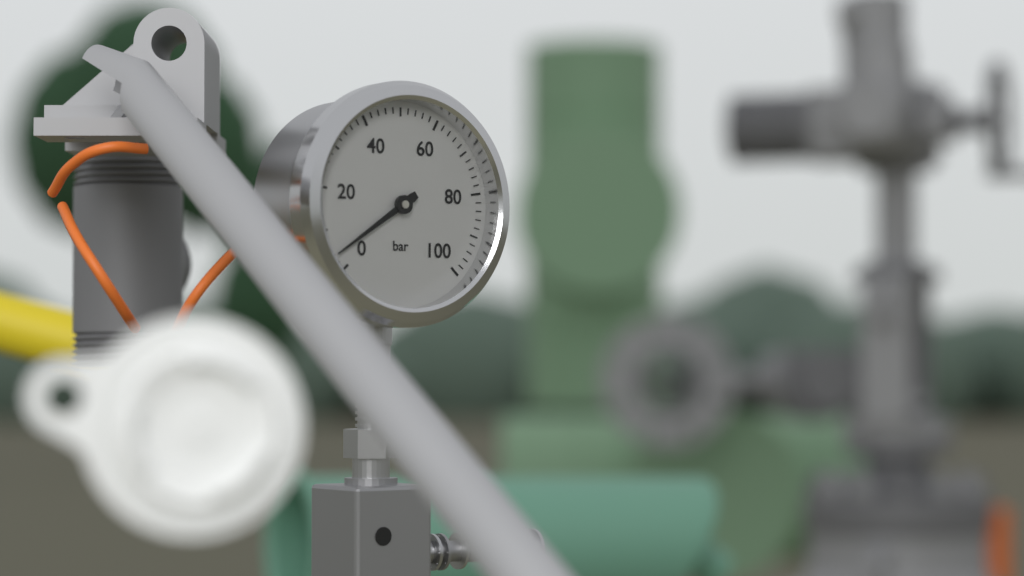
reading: 4 bar
